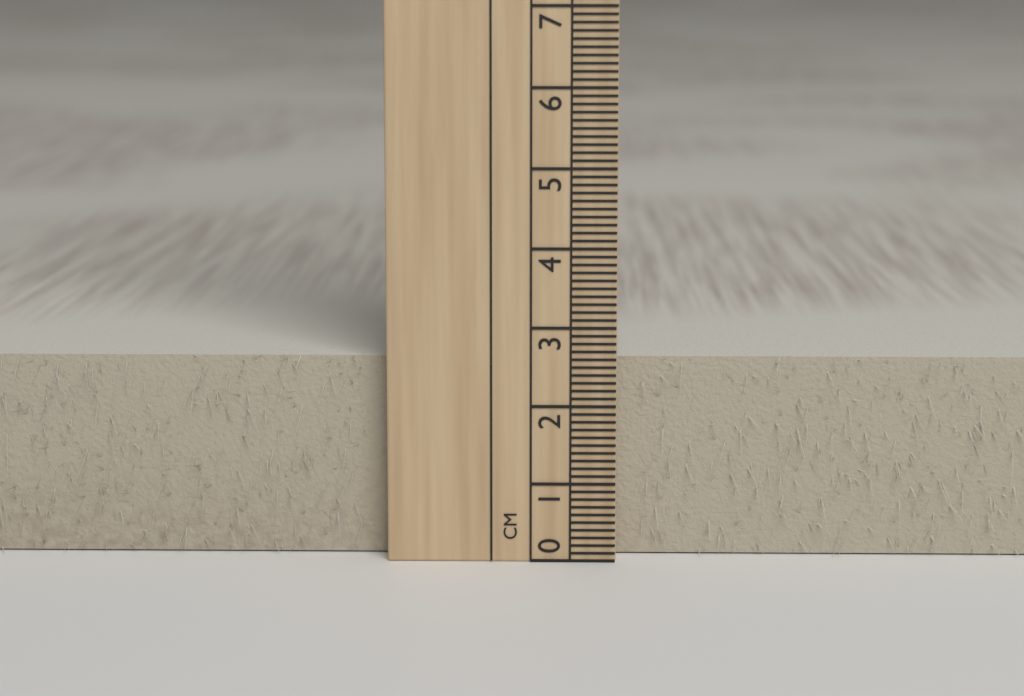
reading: 2.6 cm
